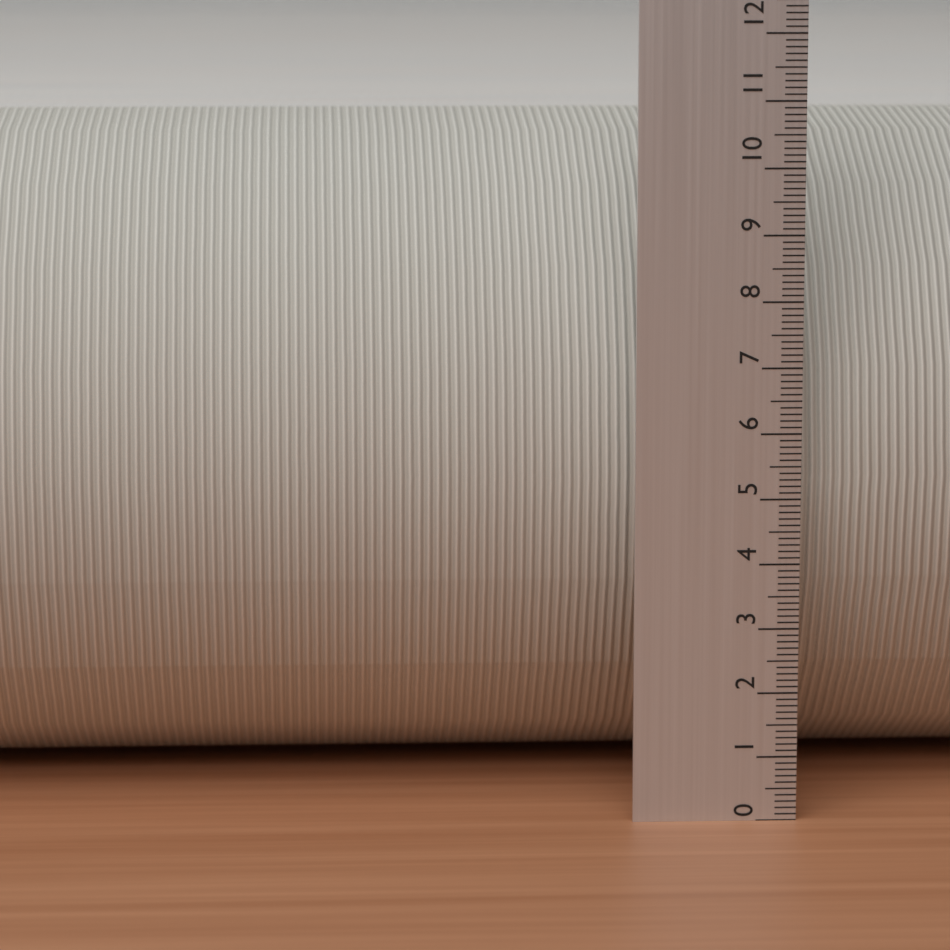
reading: 10.6 (no unit)
